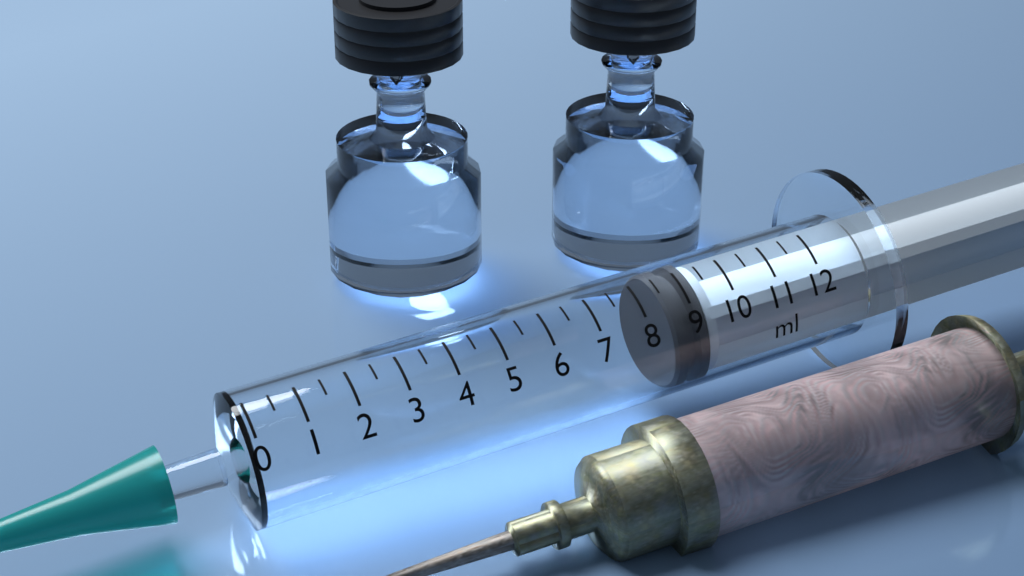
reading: 8.5 ml
